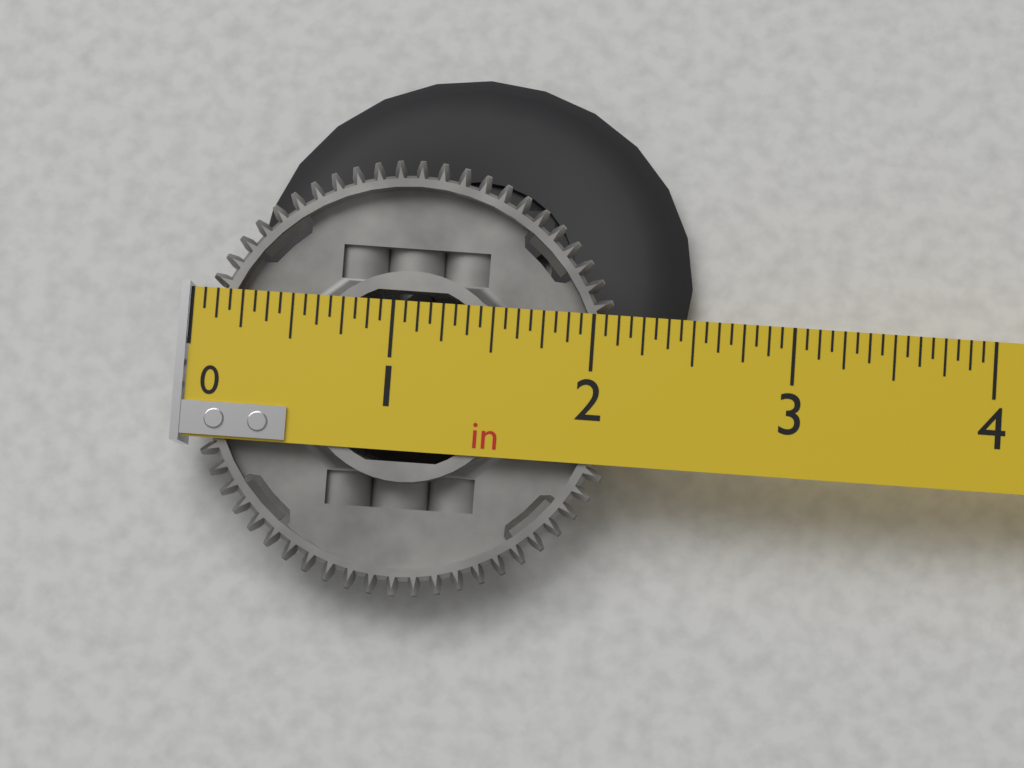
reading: 2.1875 in
